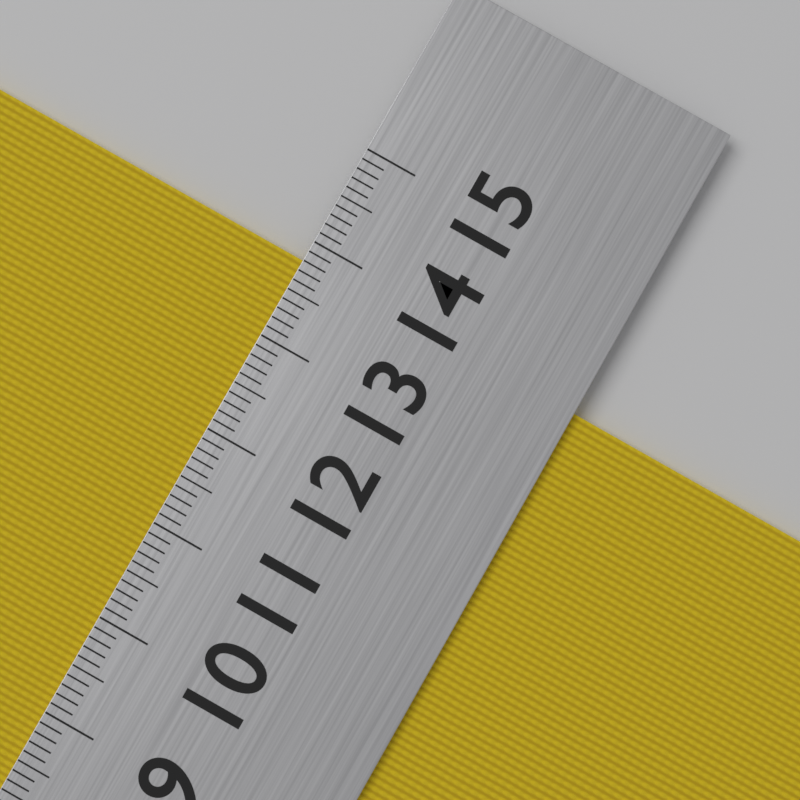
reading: 13.8 cm
